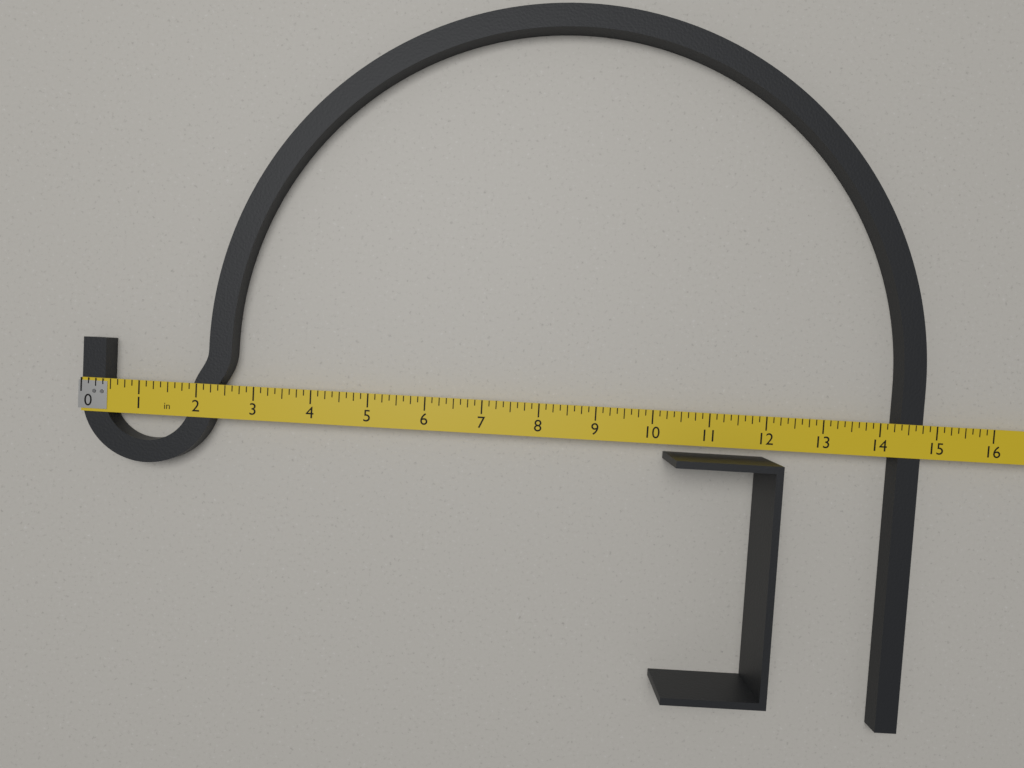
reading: 14.750 in
